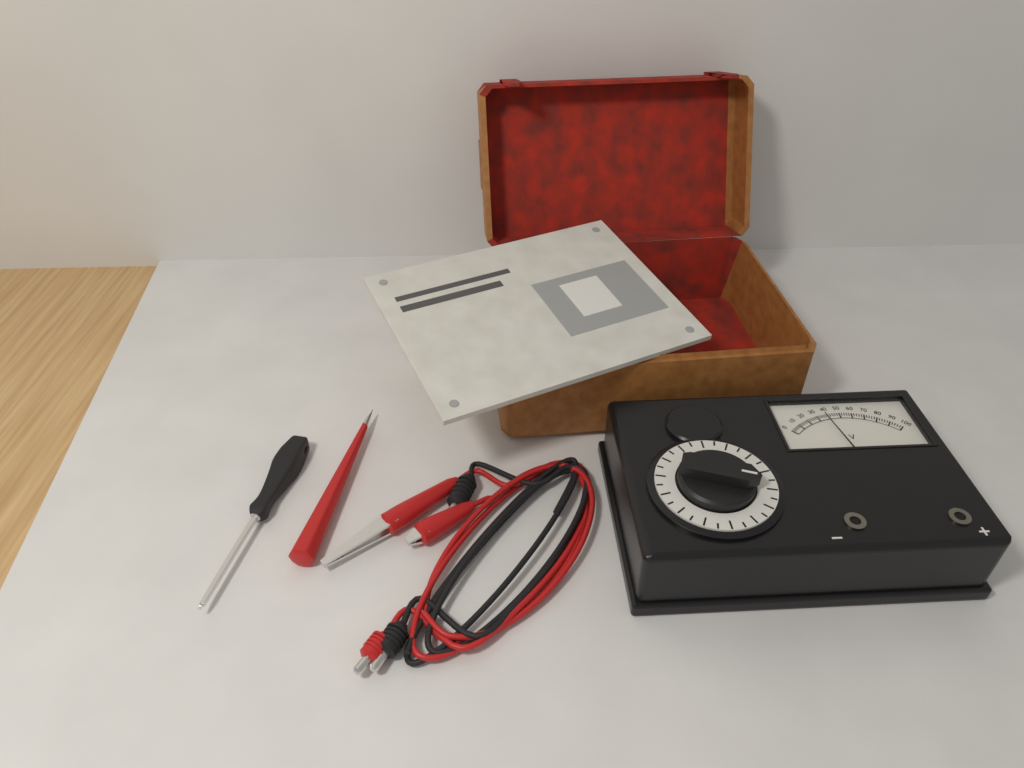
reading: 38 V
